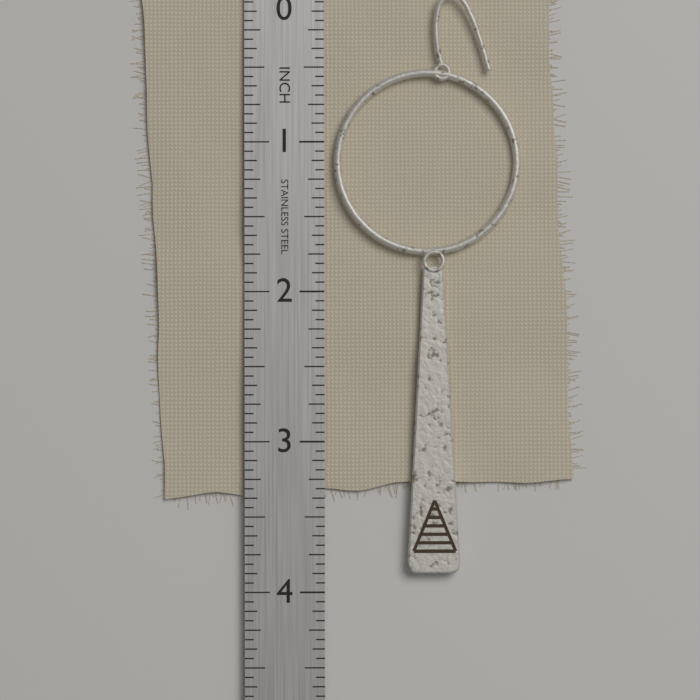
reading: 3.8750 in
